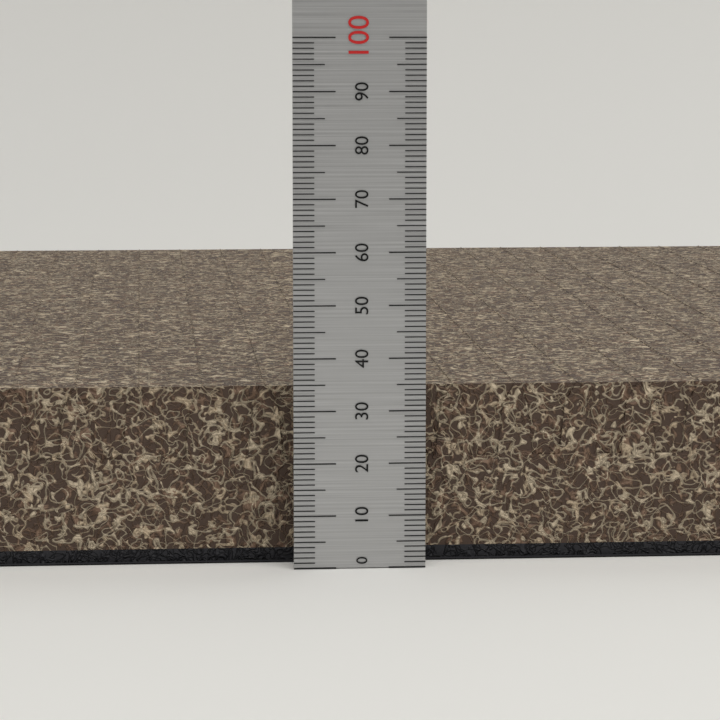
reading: 34 (no unit)
